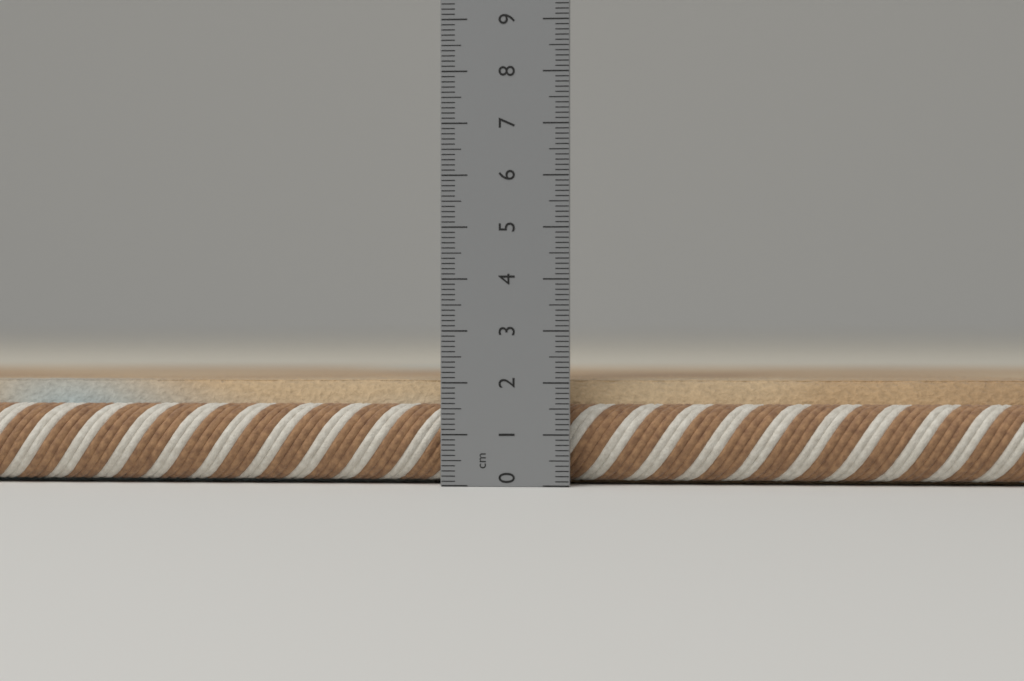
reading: 2.1 cm
